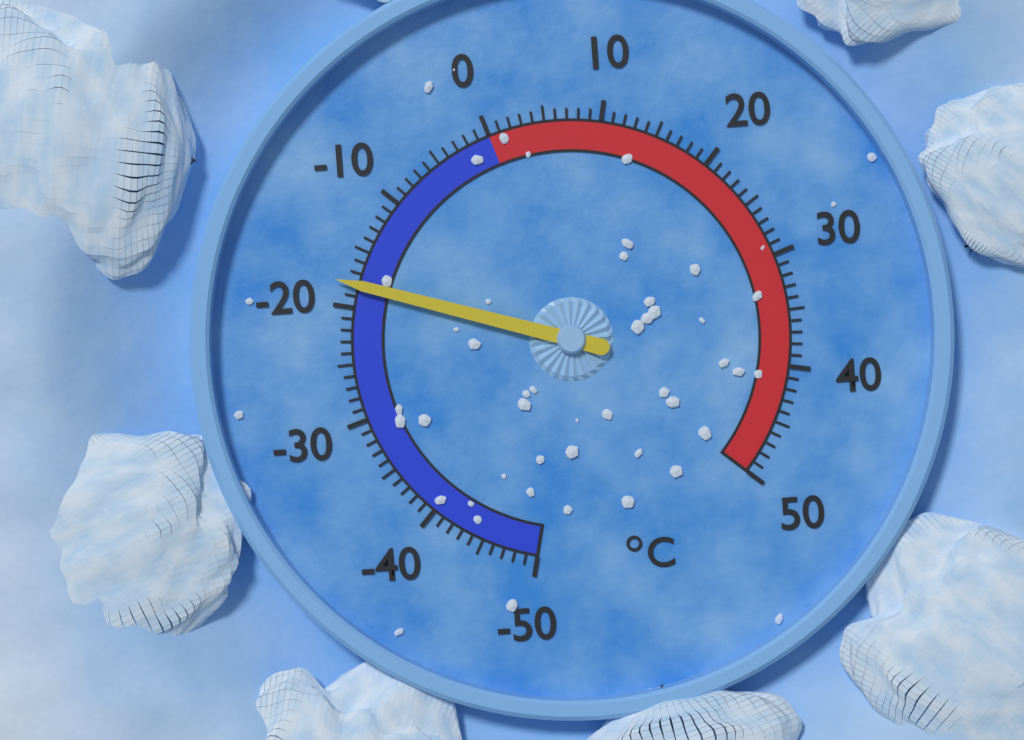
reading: -18 °C
